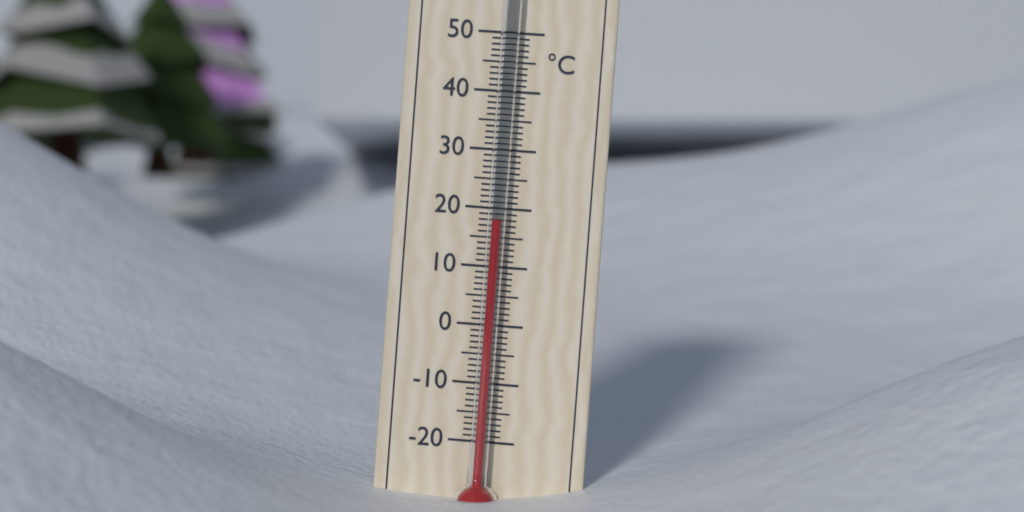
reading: 18 °C
